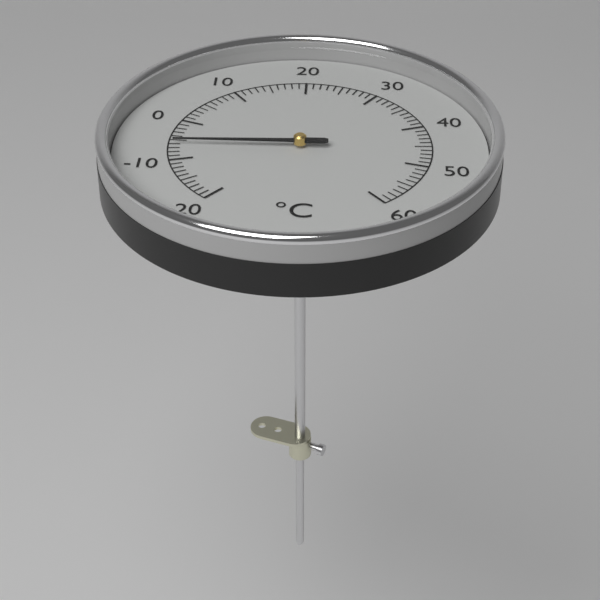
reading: -6 °C
